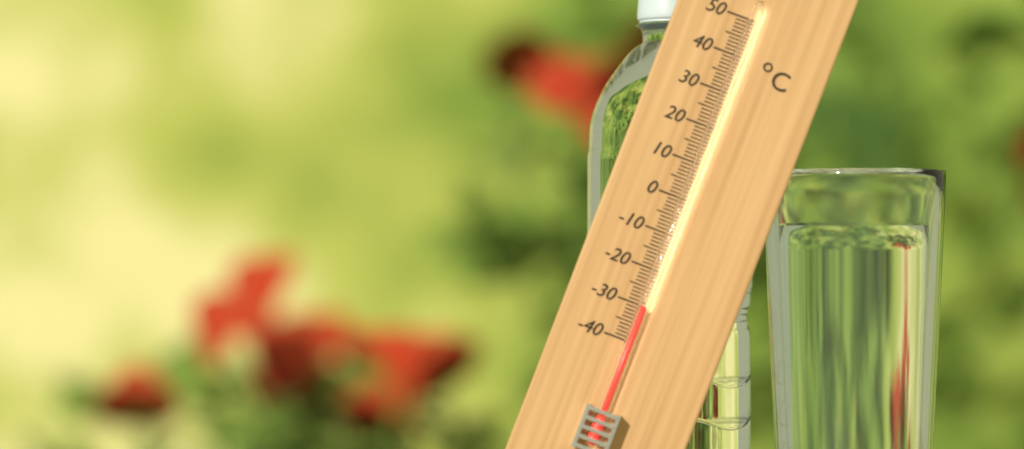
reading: -30 °C
